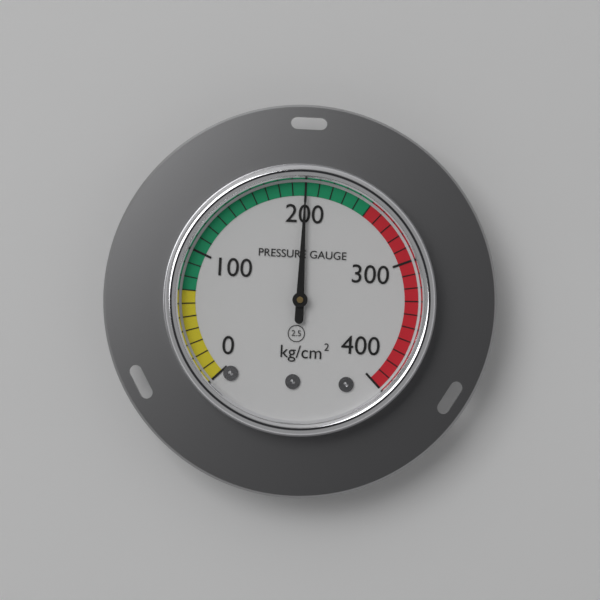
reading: 200 kg/cm²
